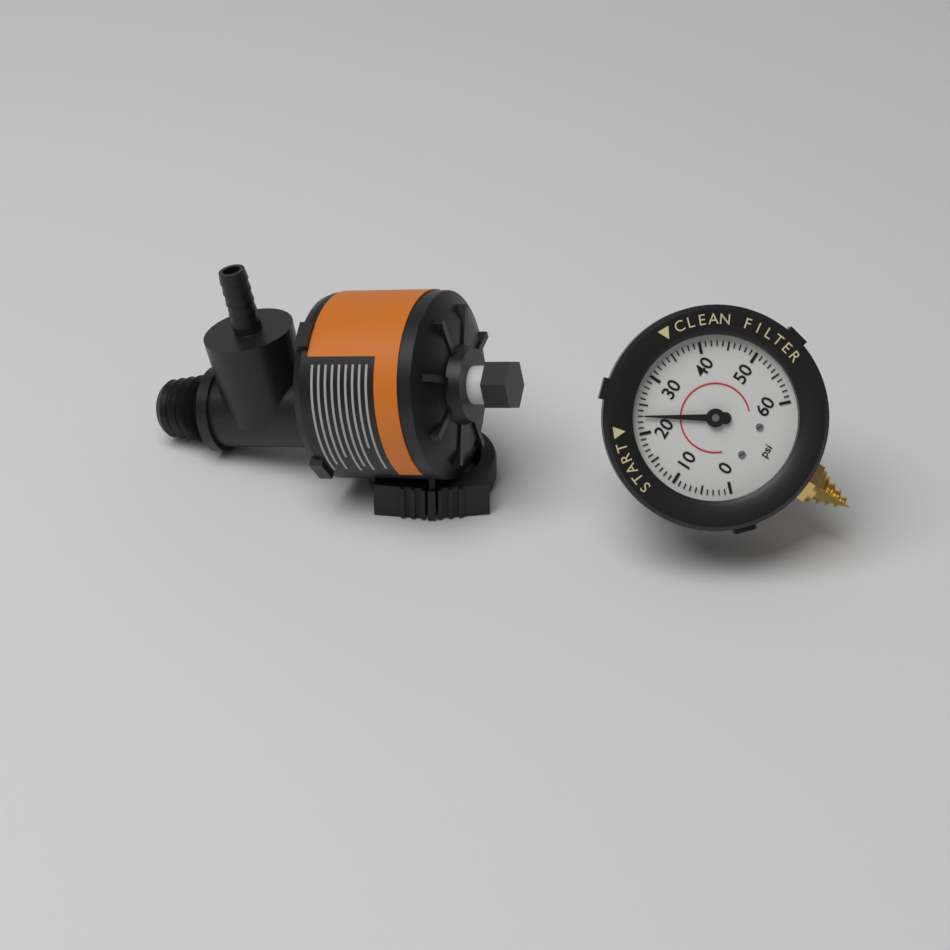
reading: 23 psi
